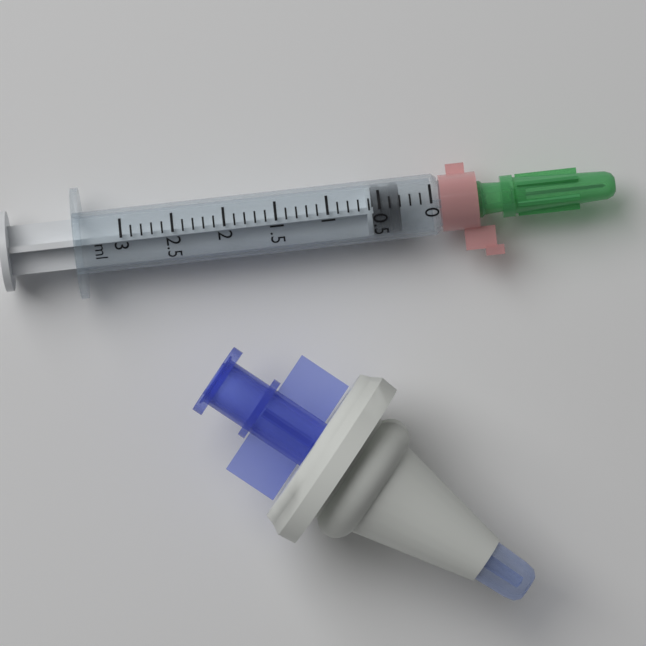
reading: 0.3 ml
